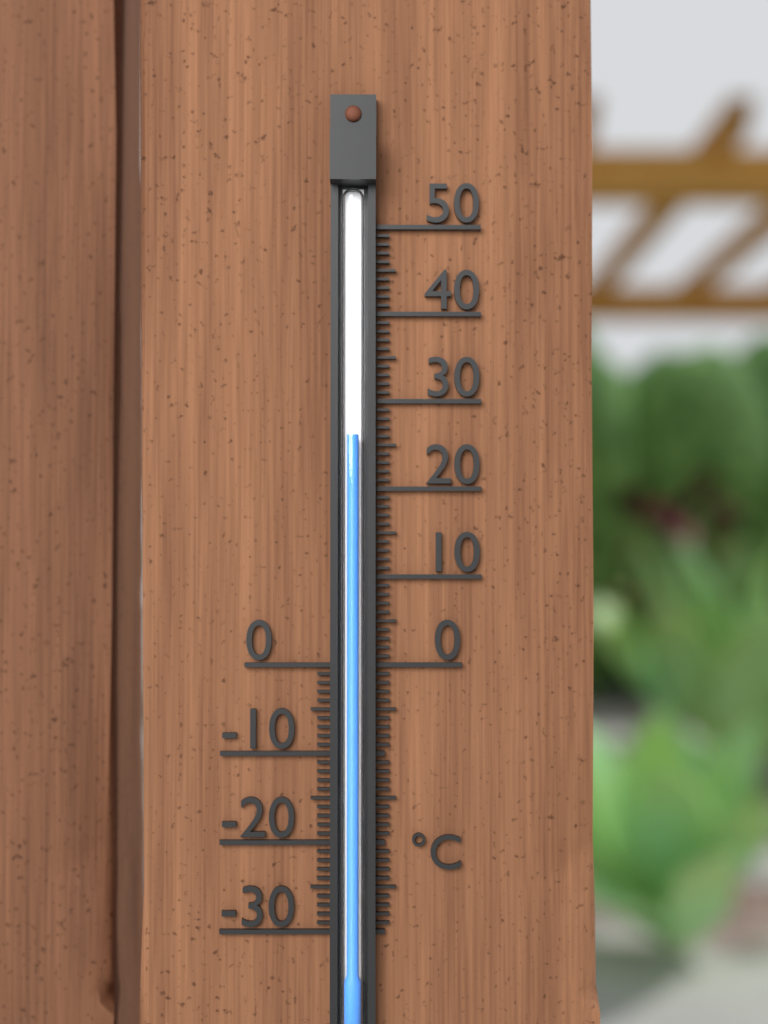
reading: 26 °C
